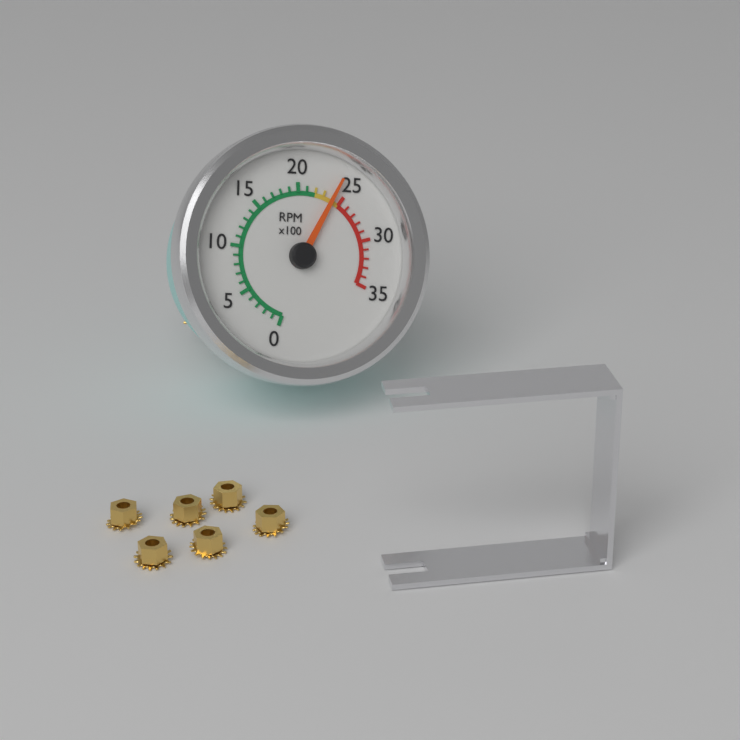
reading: 2400 RPM
